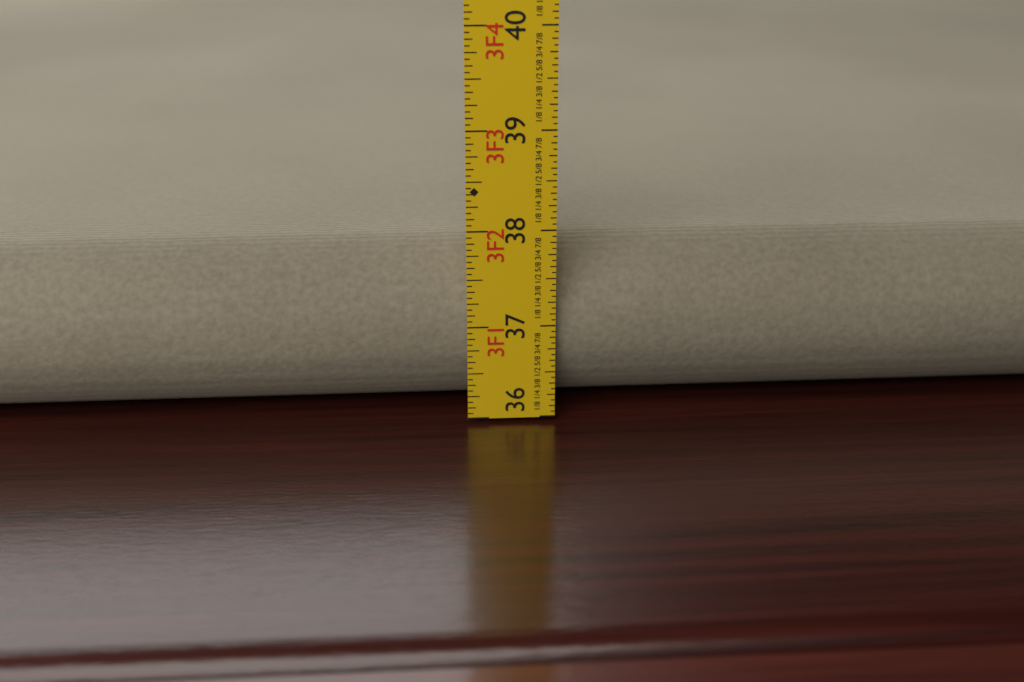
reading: 37.7500 in
